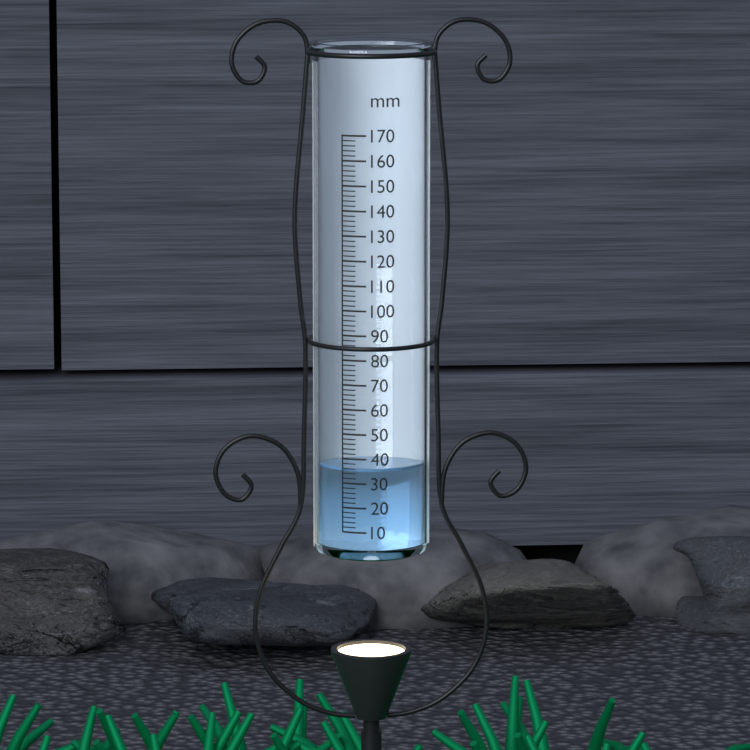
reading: 36 mm
